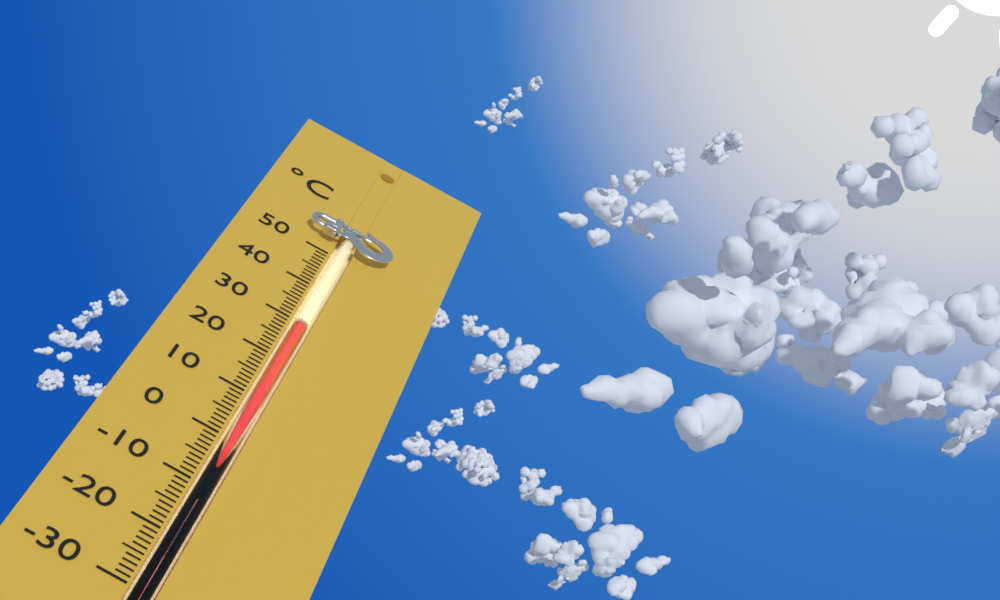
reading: 29 °C
